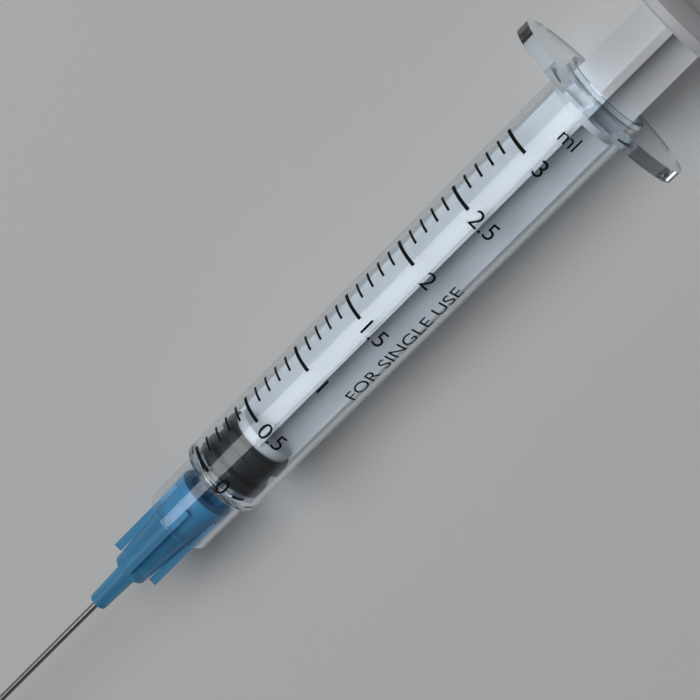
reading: 0.0 ml
